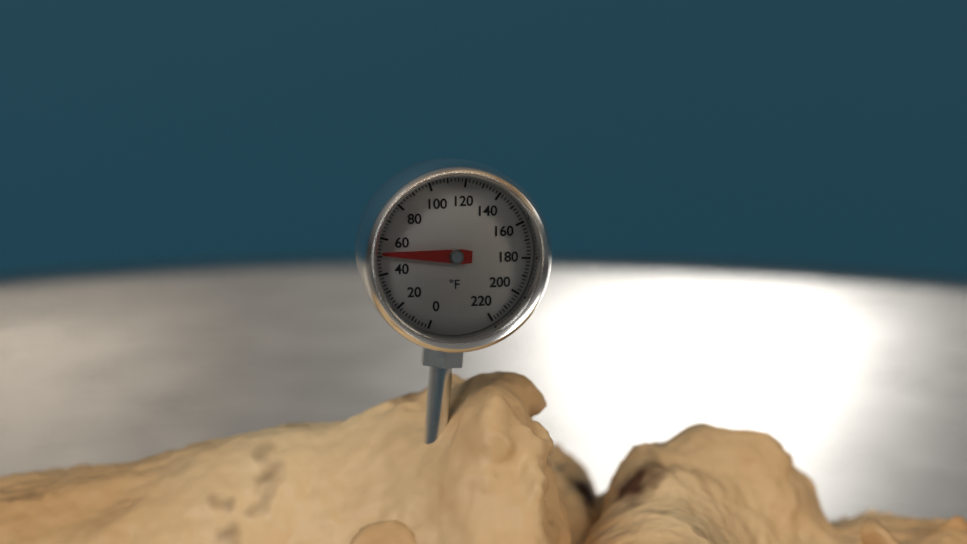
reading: 52 °F
